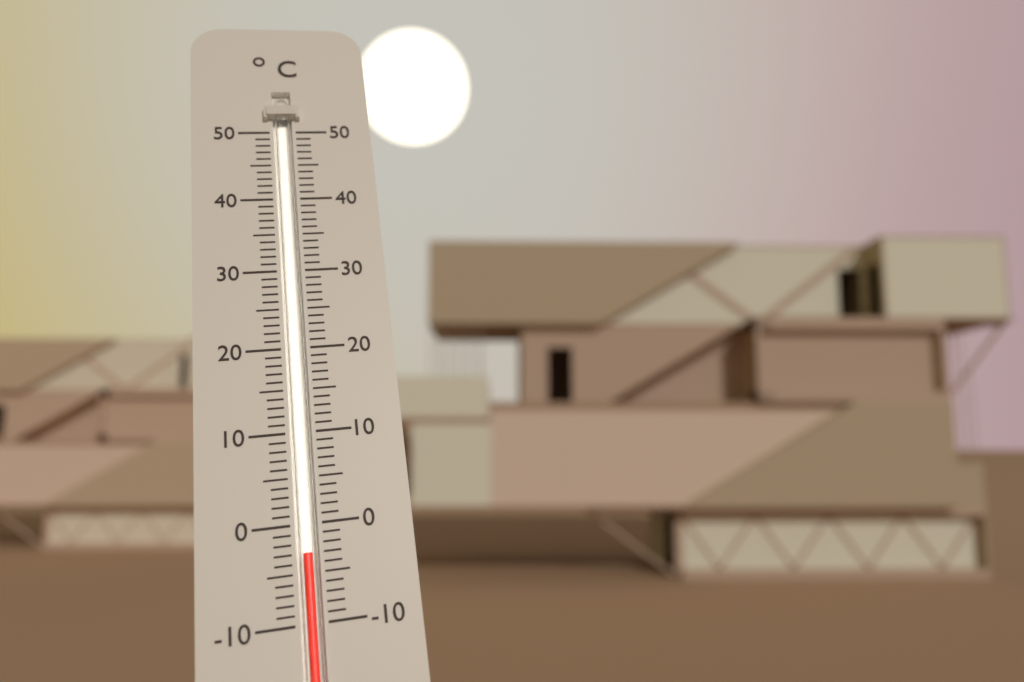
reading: -3 °C
